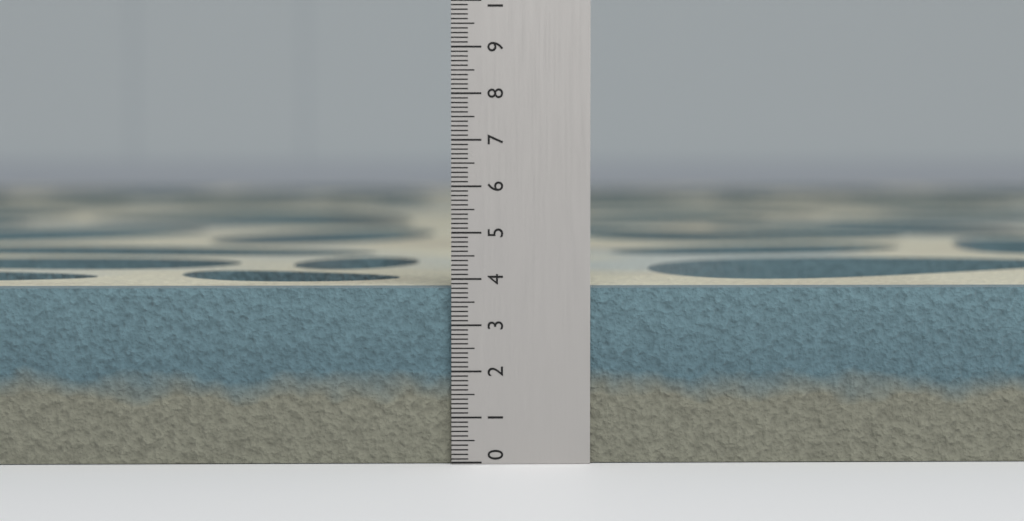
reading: 3.8 (no unit)
